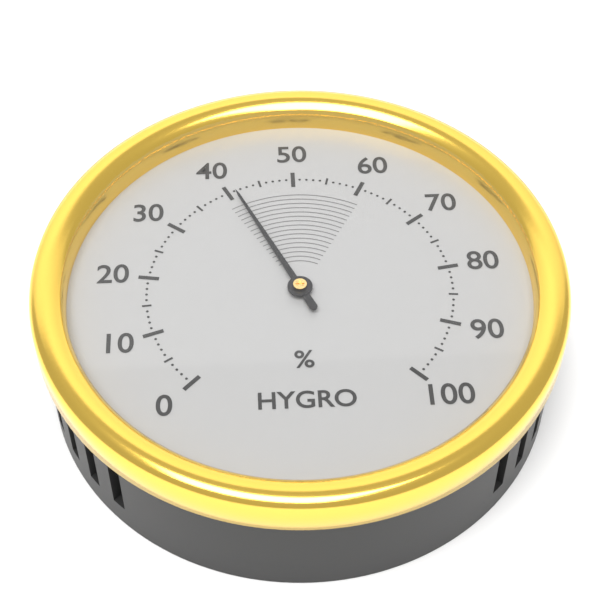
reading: 41 %
